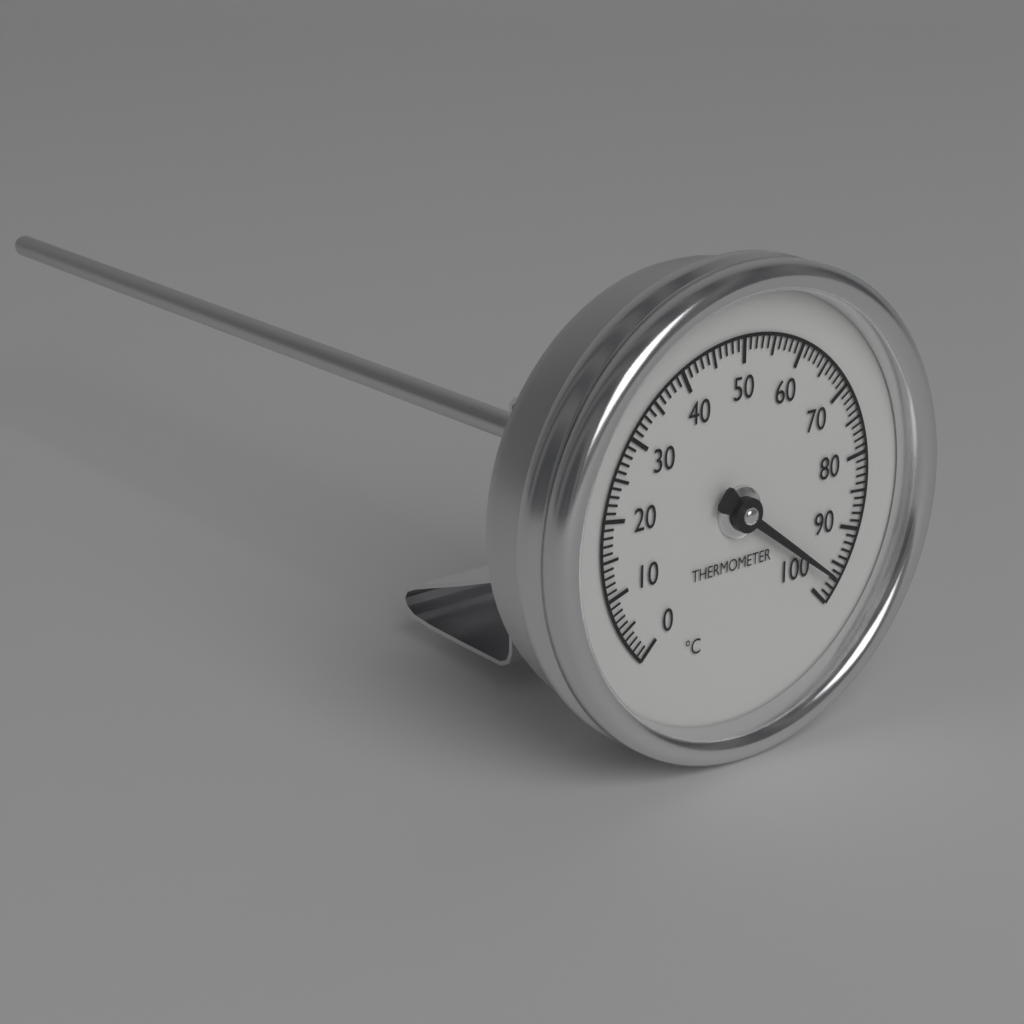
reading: 97 °C
